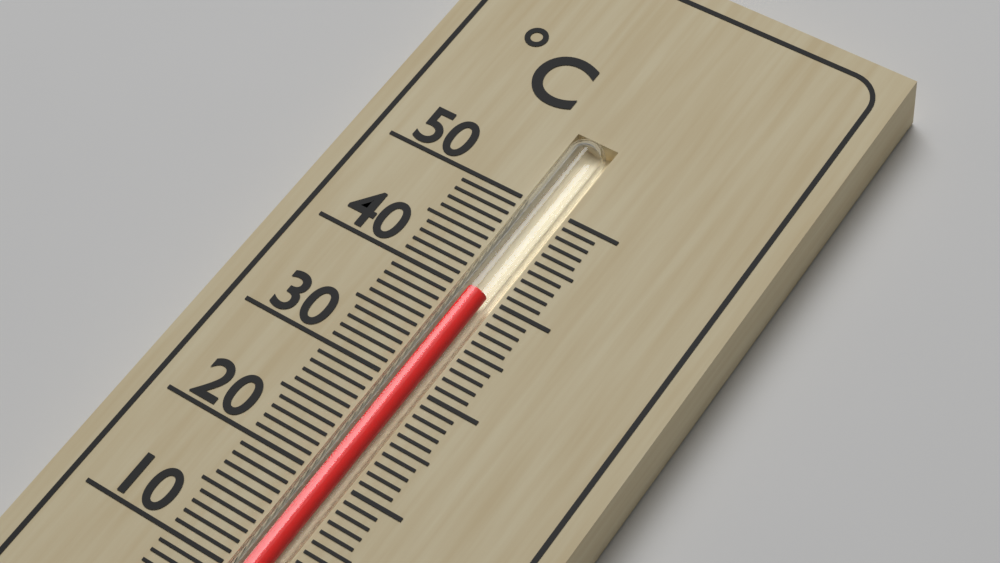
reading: 40 °C
